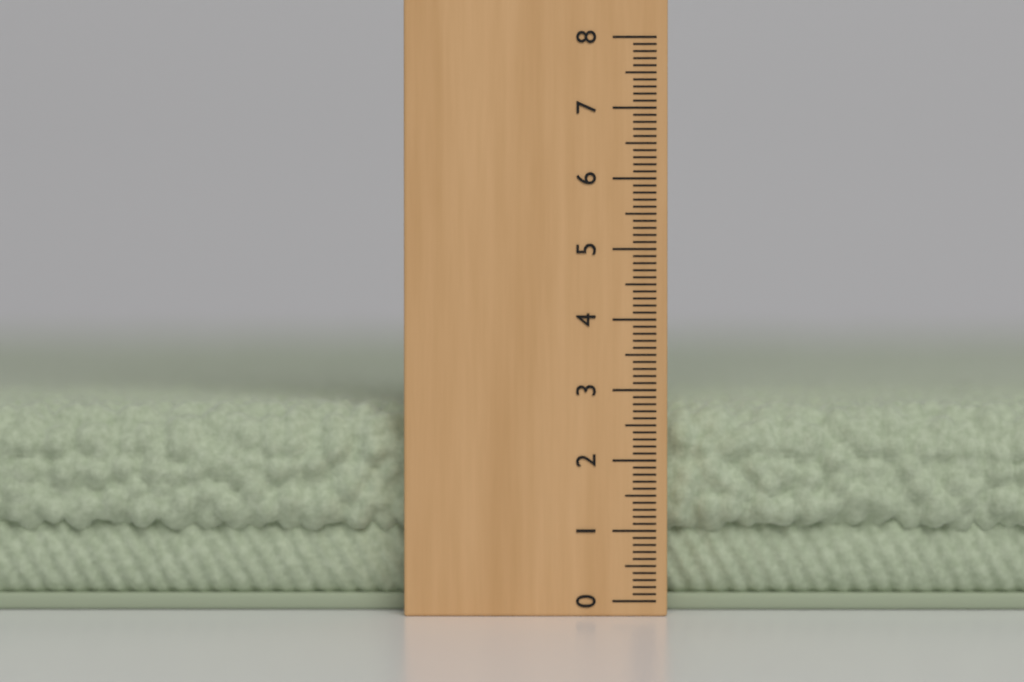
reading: 2.8 (no unit)
